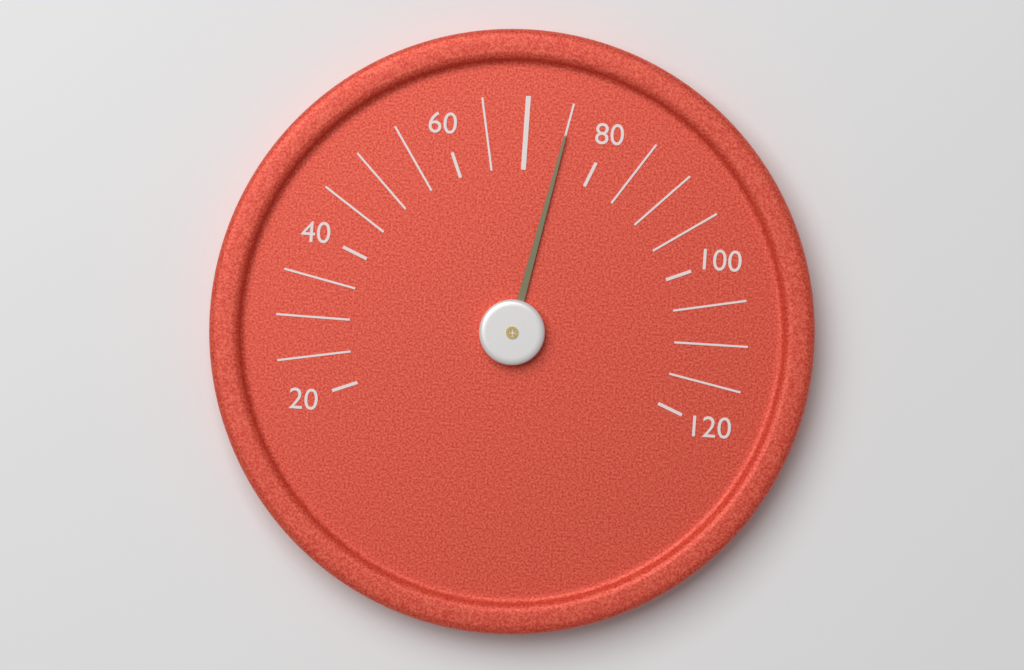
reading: 75 (no unit)
